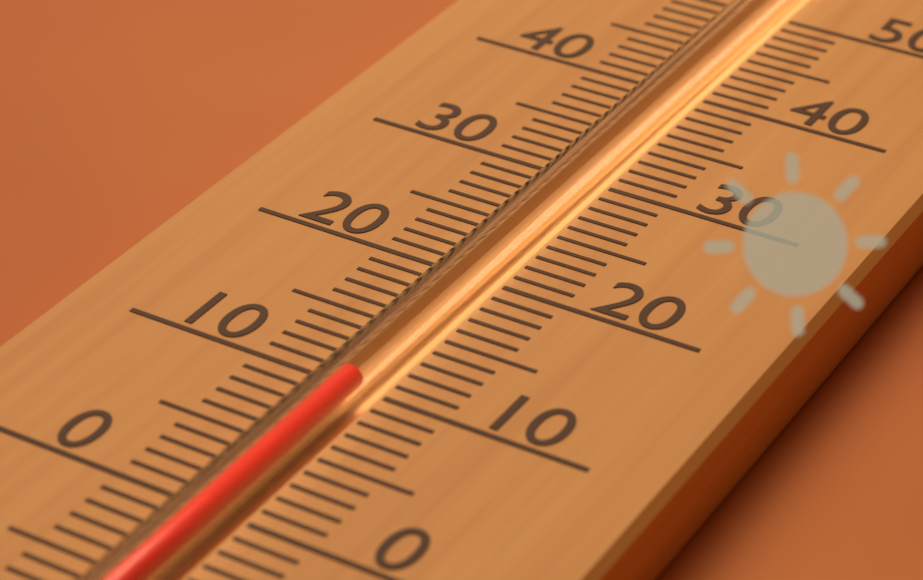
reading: 10 (no unit)
